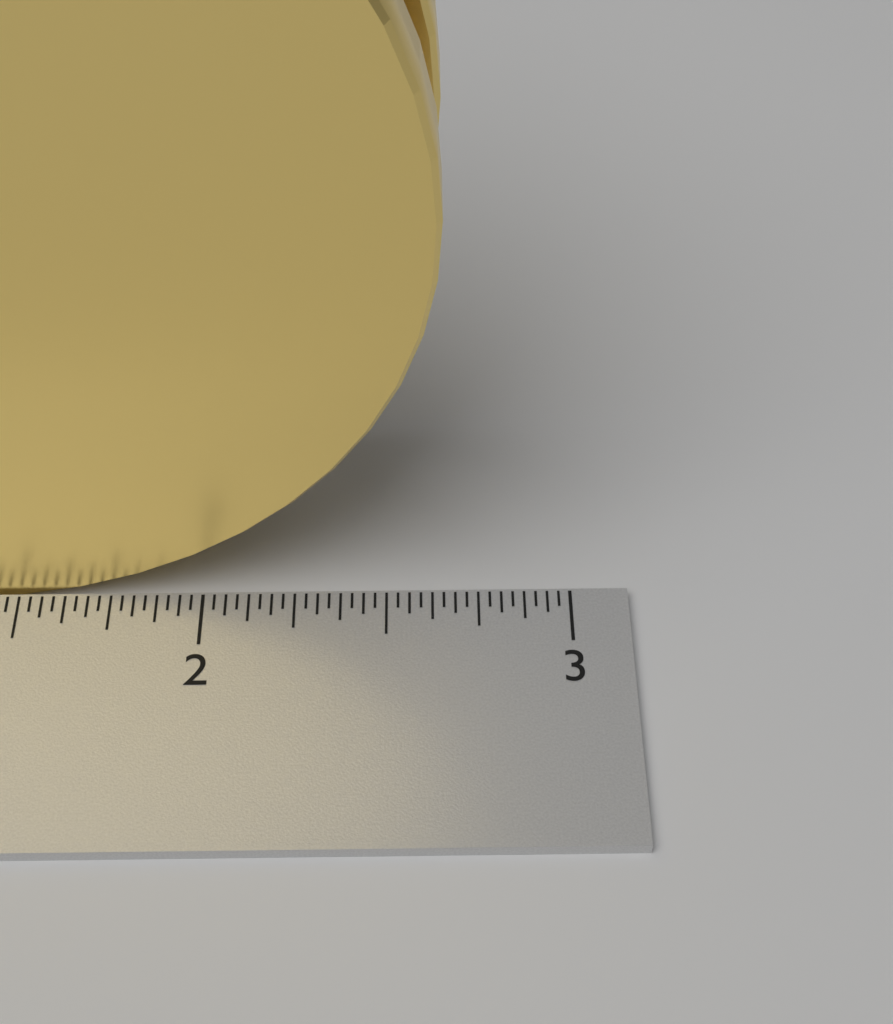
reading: 2.65625 inch
